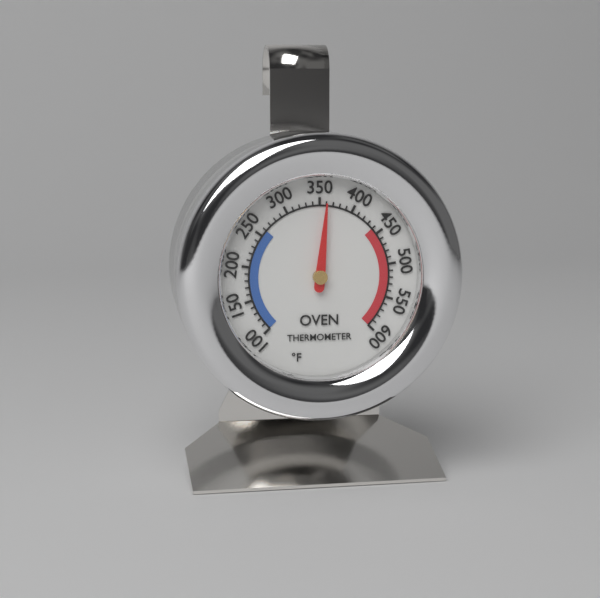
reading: 360 °F
